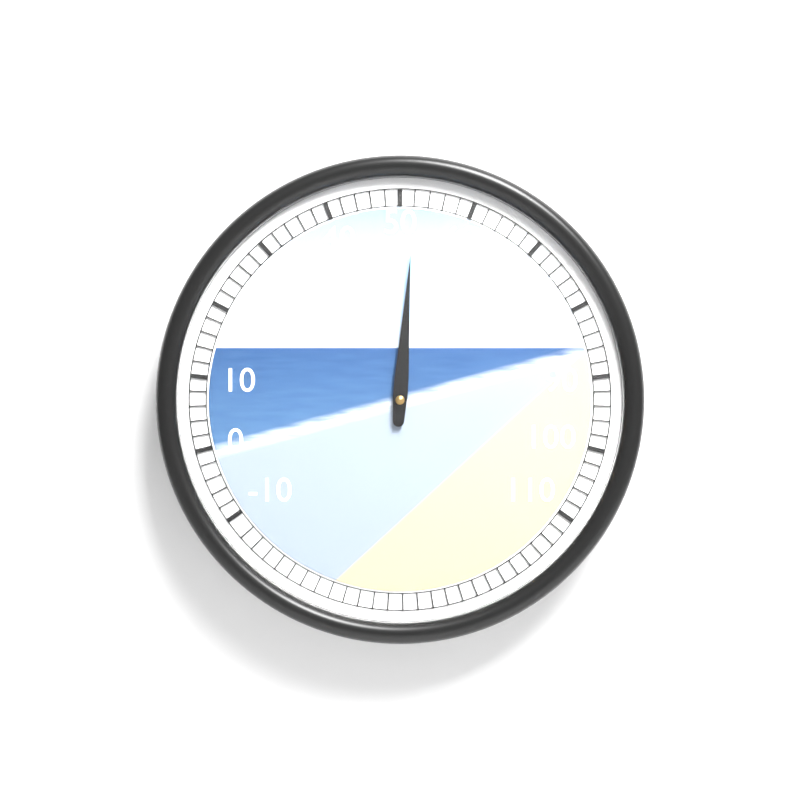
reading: 52 (no unit)
